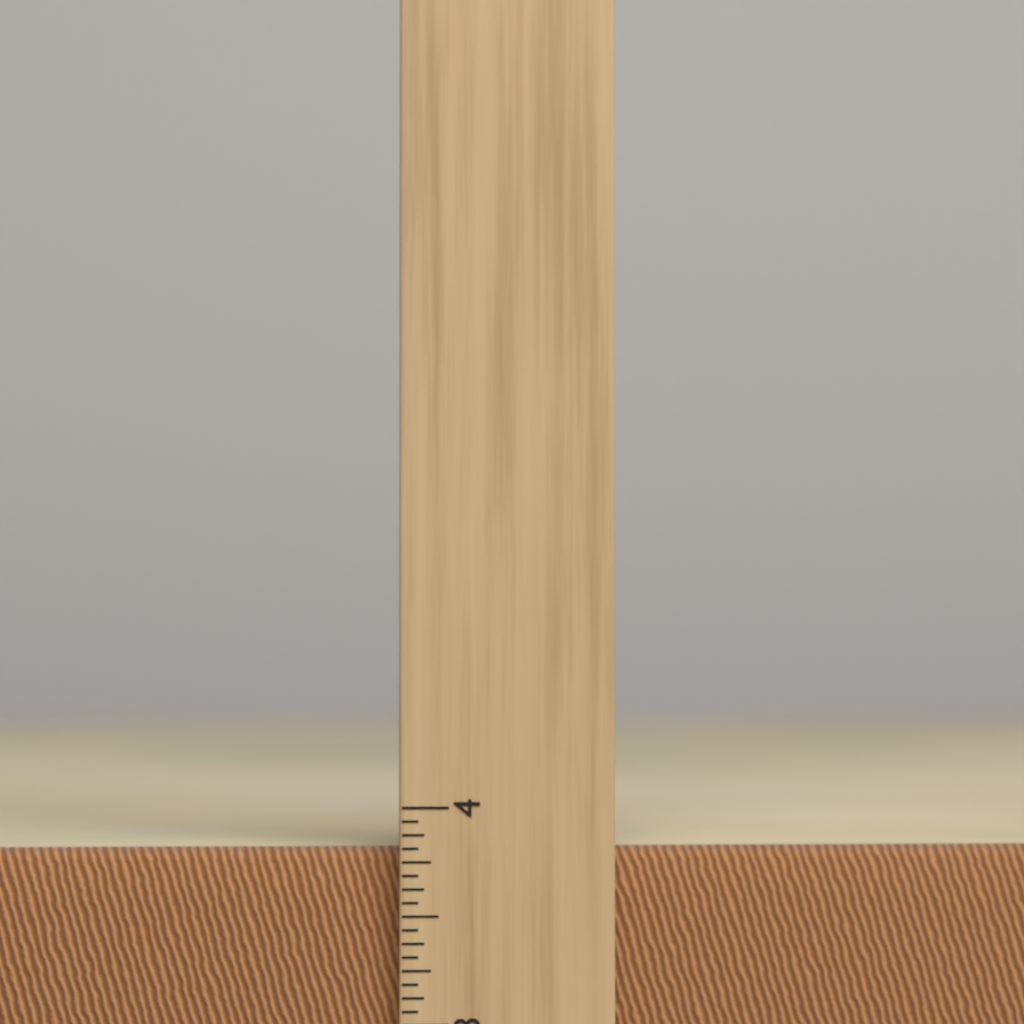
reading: 3.8125 inch
